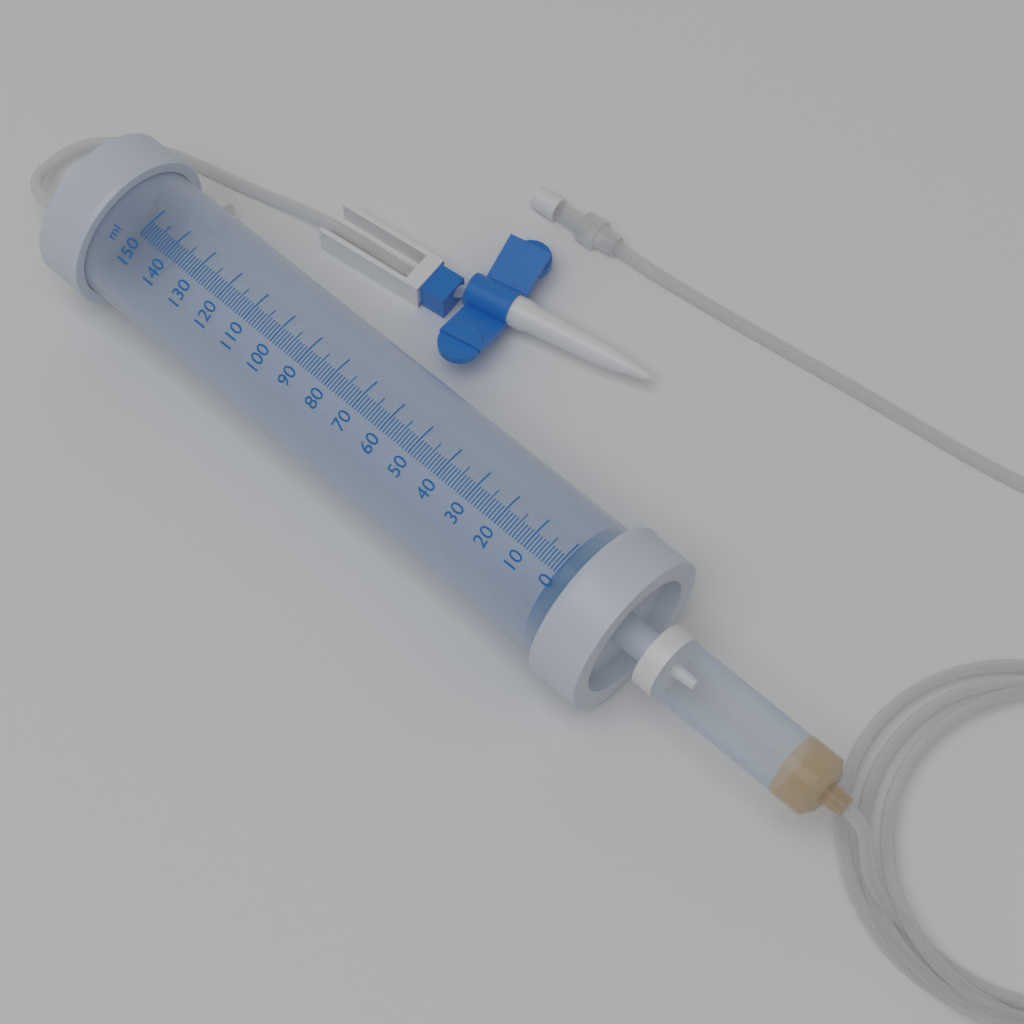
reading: 0 ml
